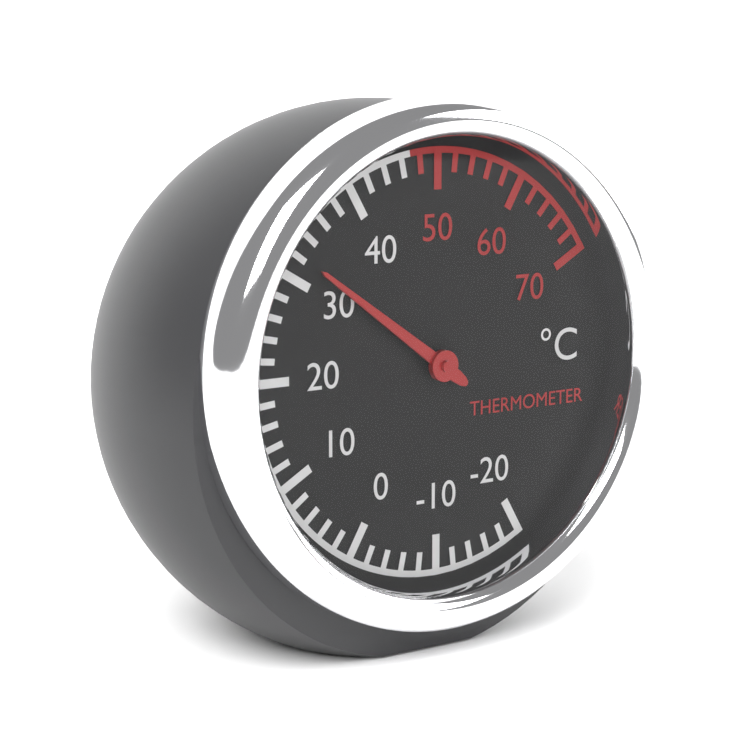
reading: 32 °C
